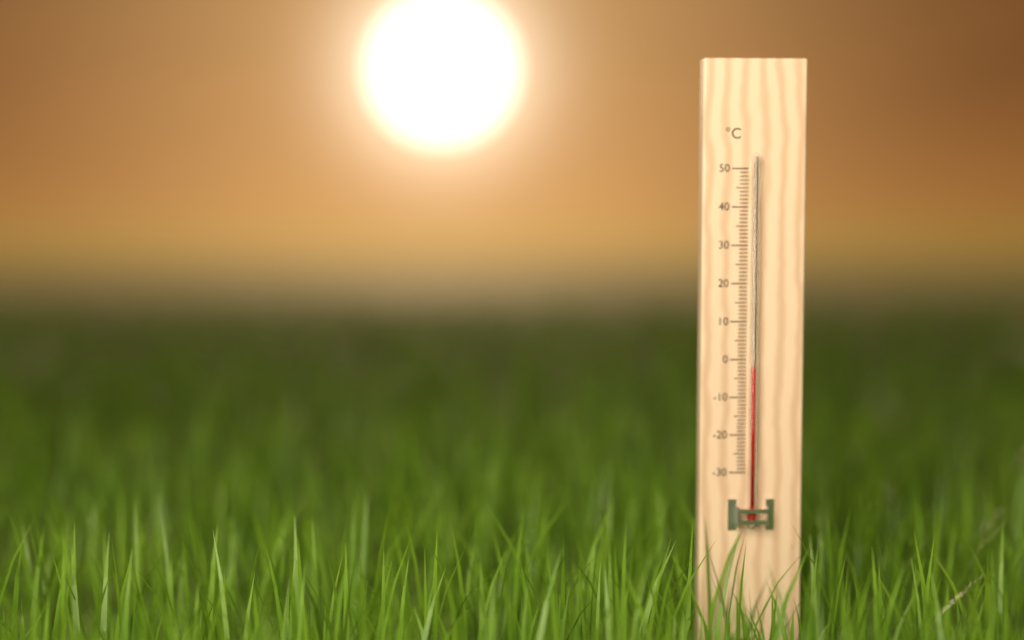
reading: -2 °C
